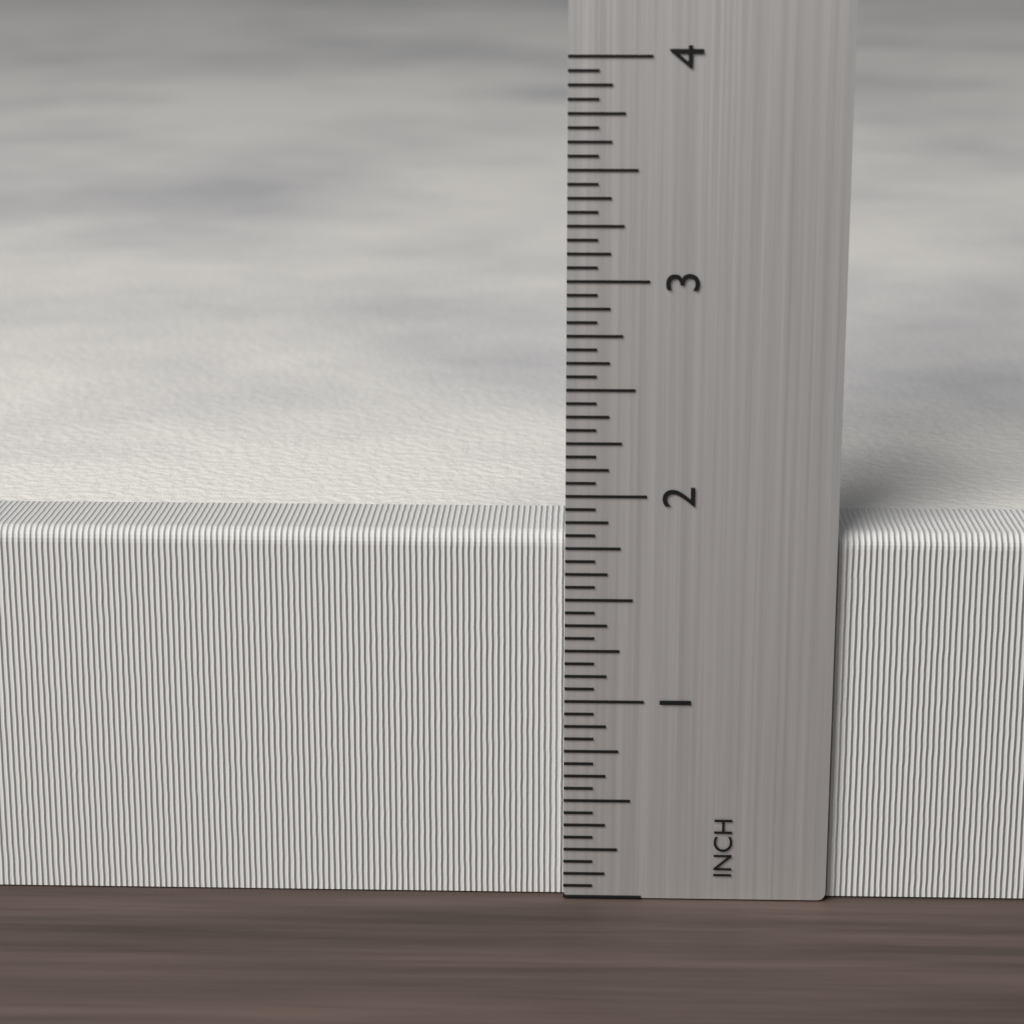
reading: 1.8125 inch
